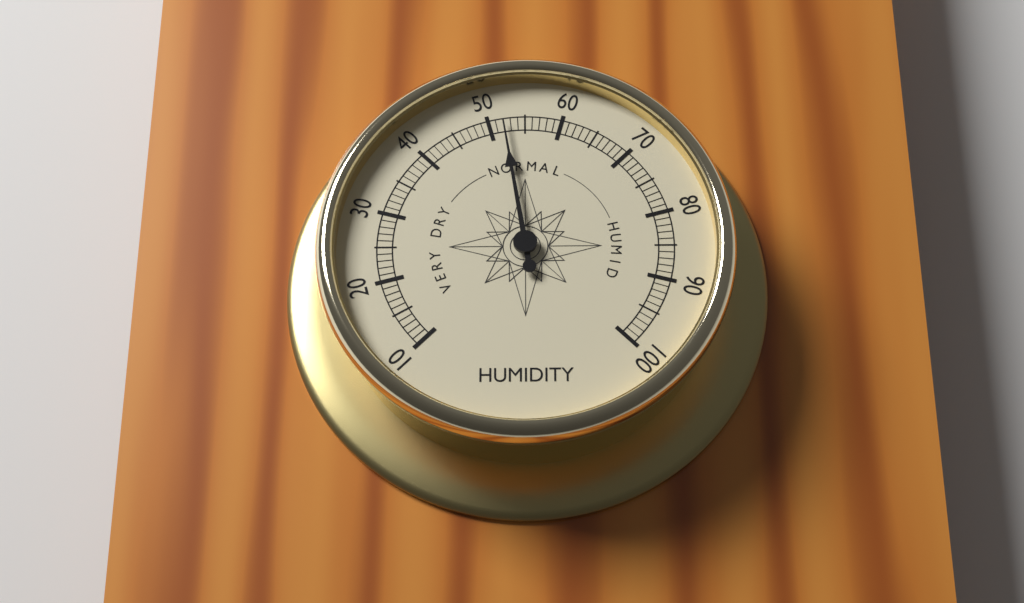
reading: 52 (no unit)
